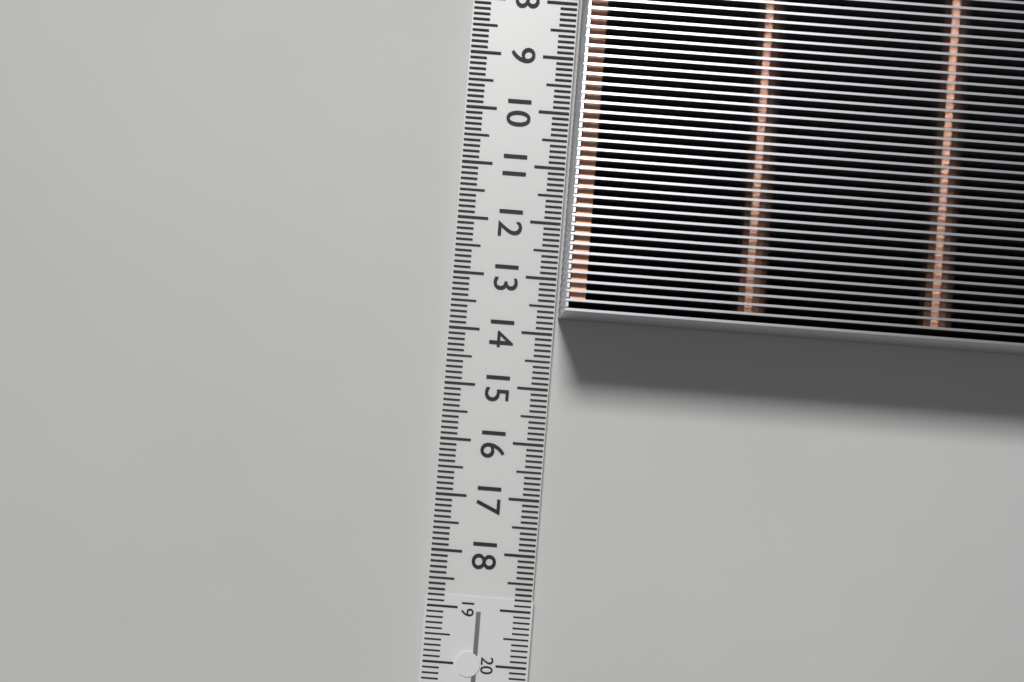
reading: 13.7 cm
